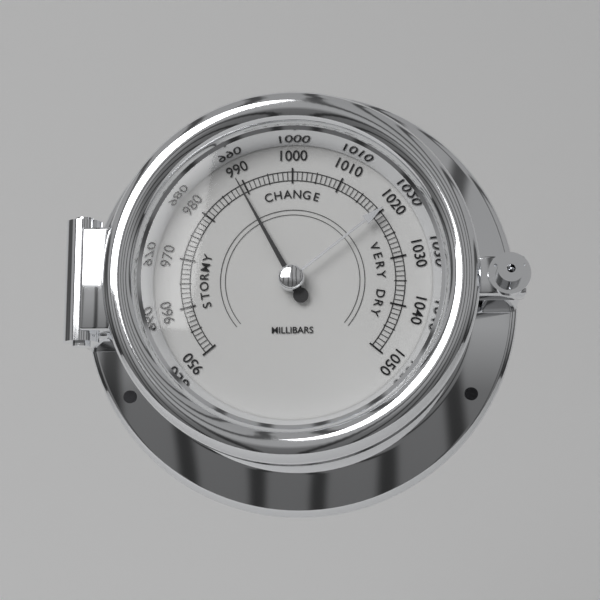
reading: 989 mbar
